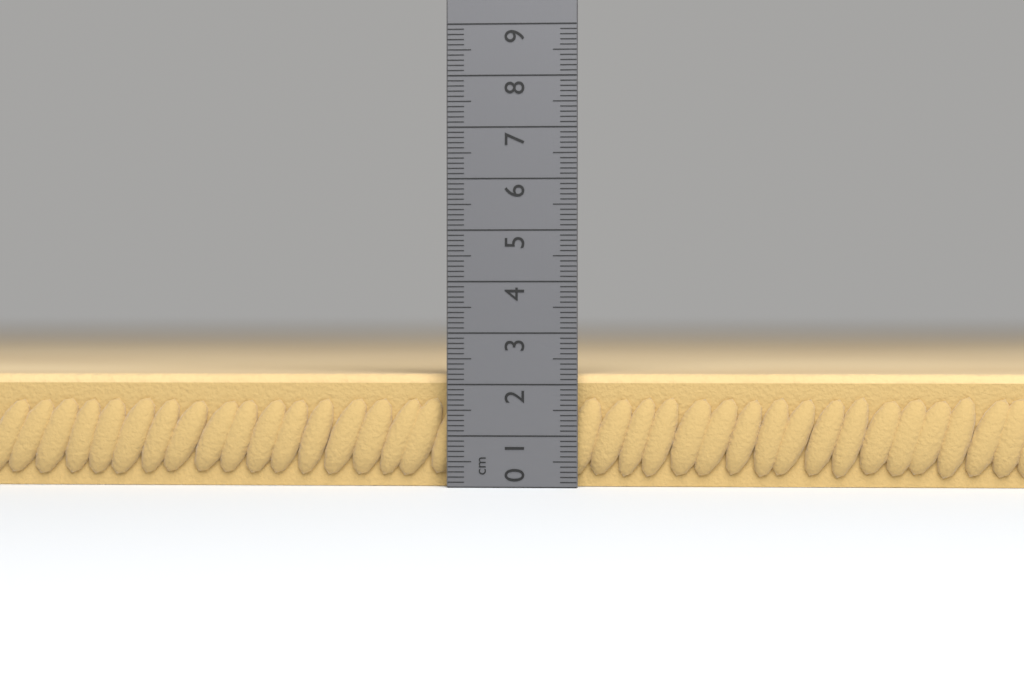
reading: 2.2 cm
